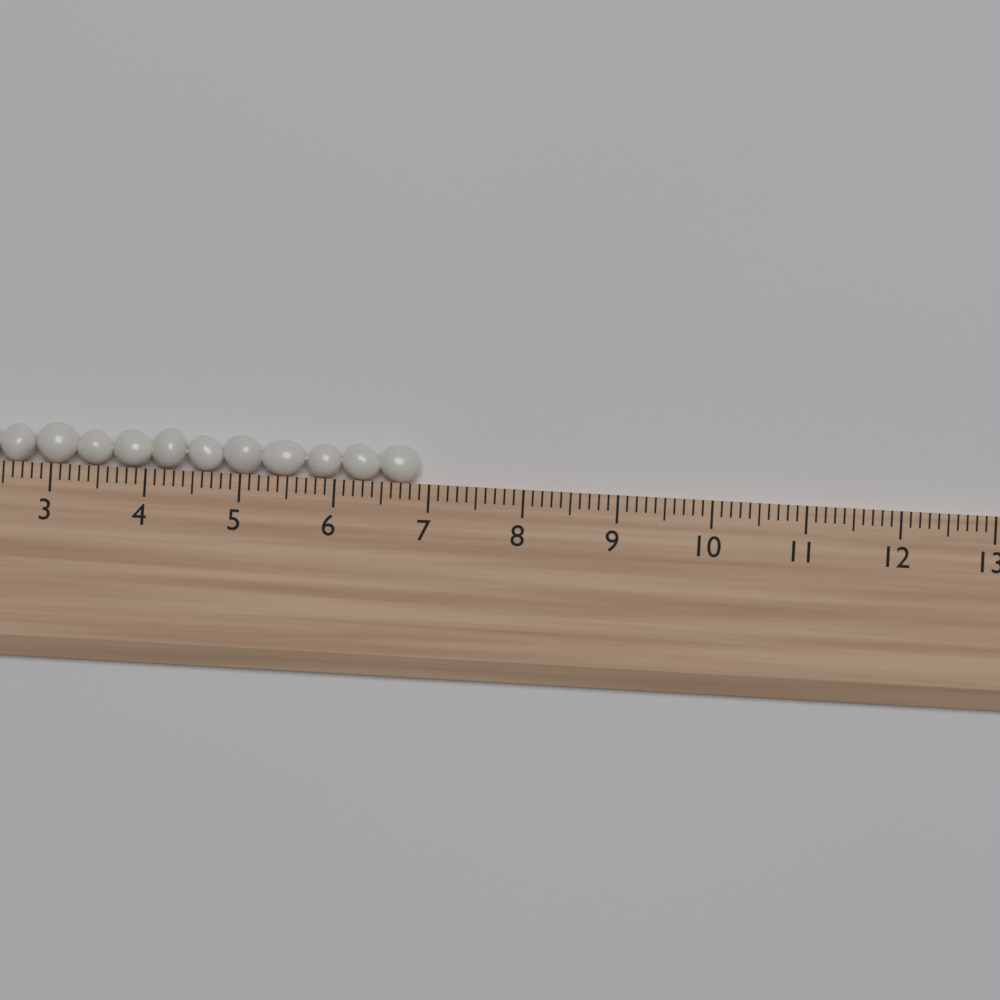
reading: 6.9 (no unit)
